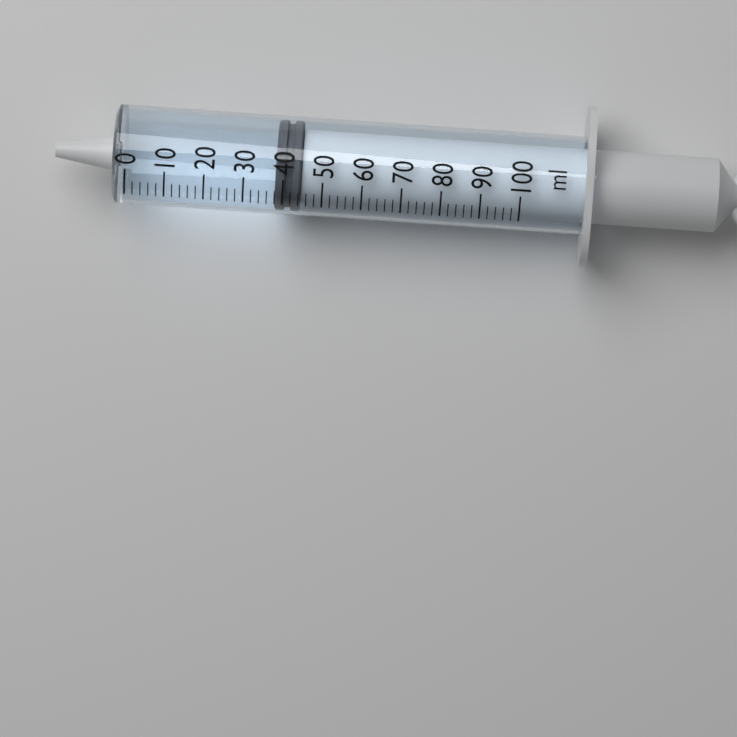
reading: 38 ml
